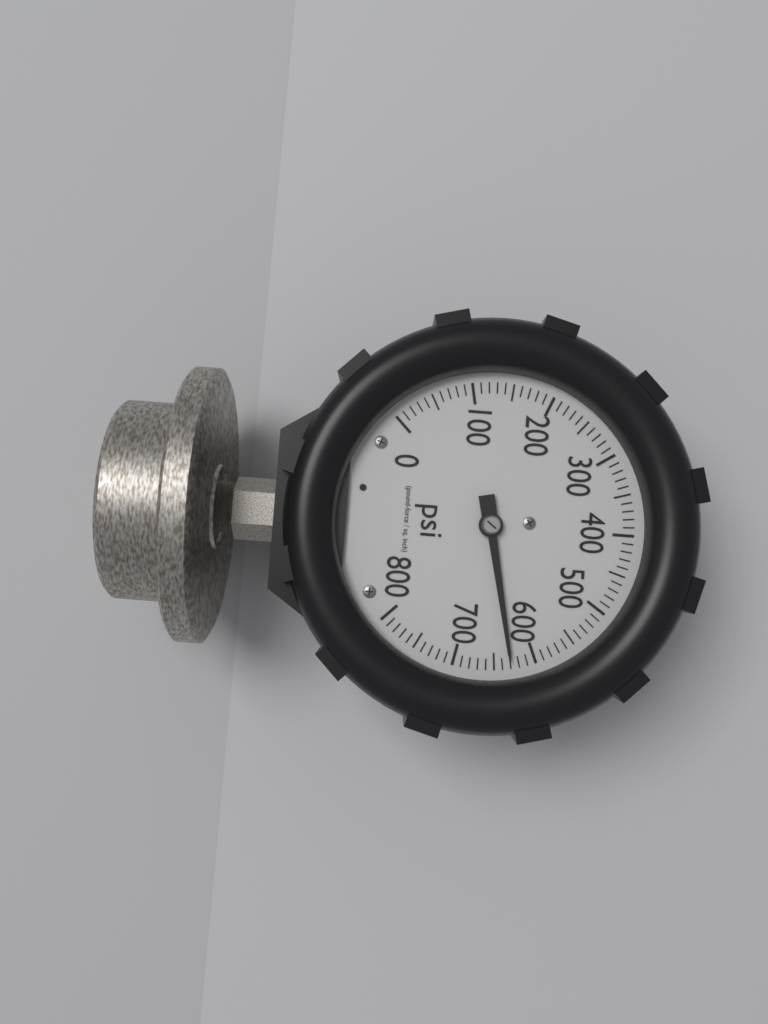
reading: 630 psi
